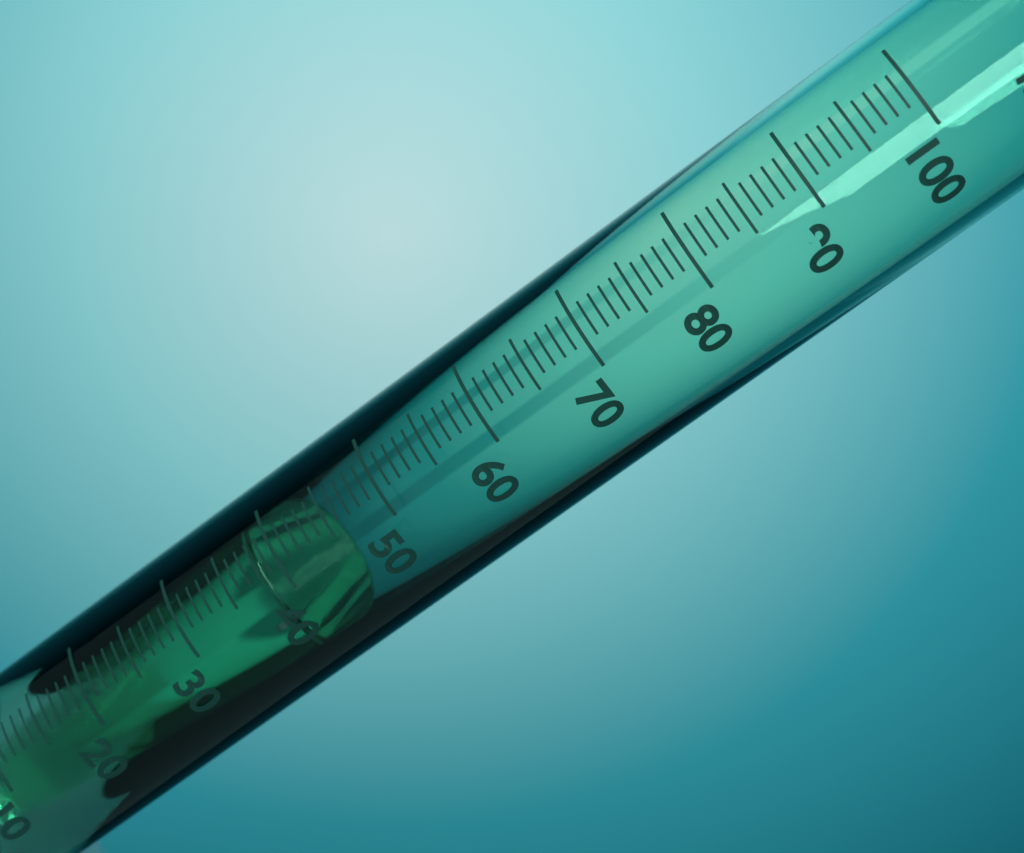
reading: 38 ml
